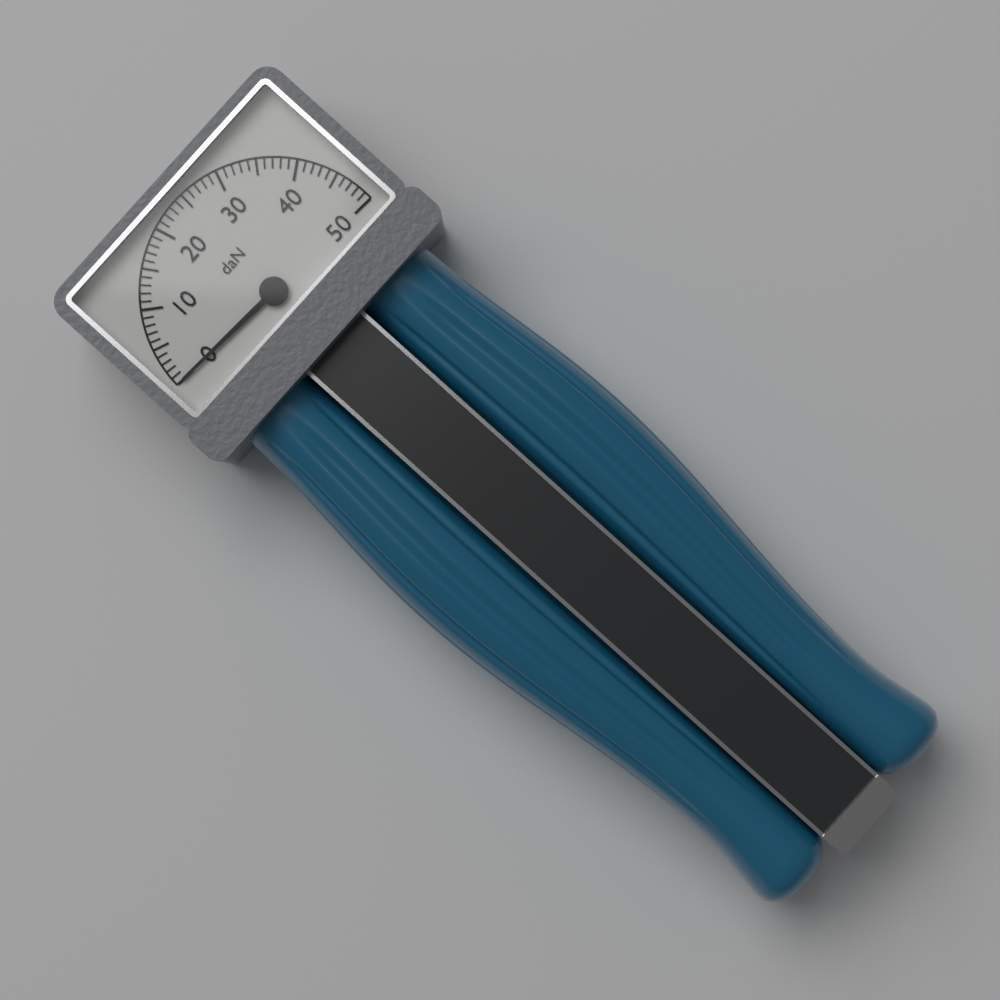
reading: 0 daN
